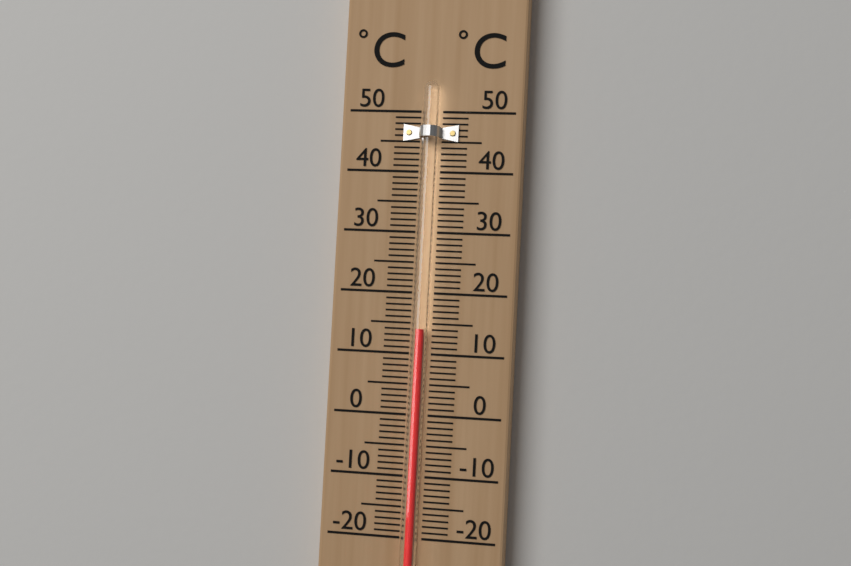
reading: 14 °C
